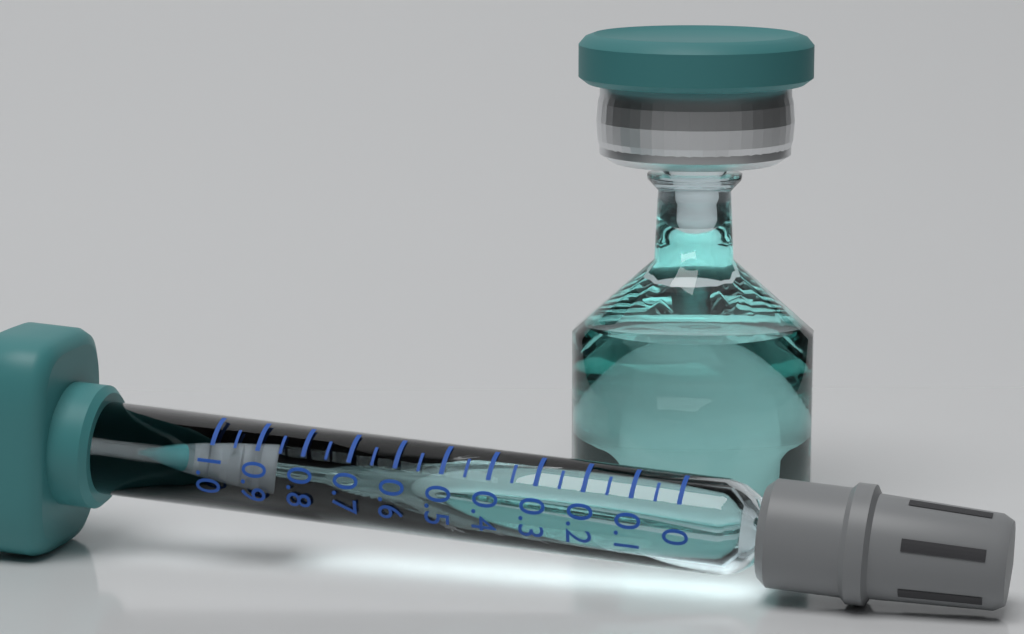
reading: 0.85 (no unit)
